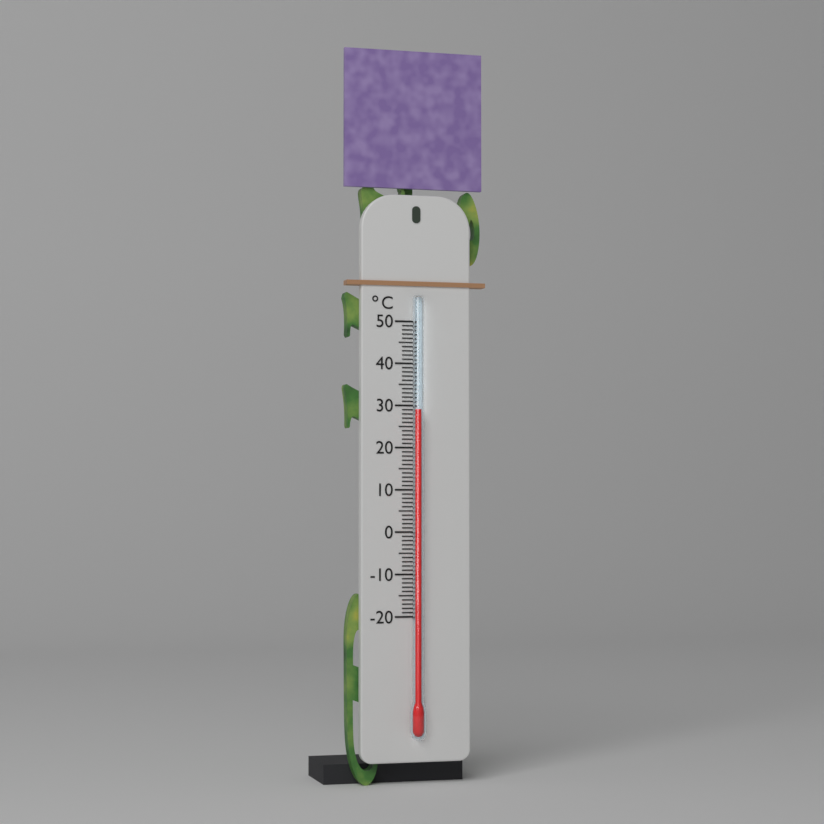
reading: 29 °C
